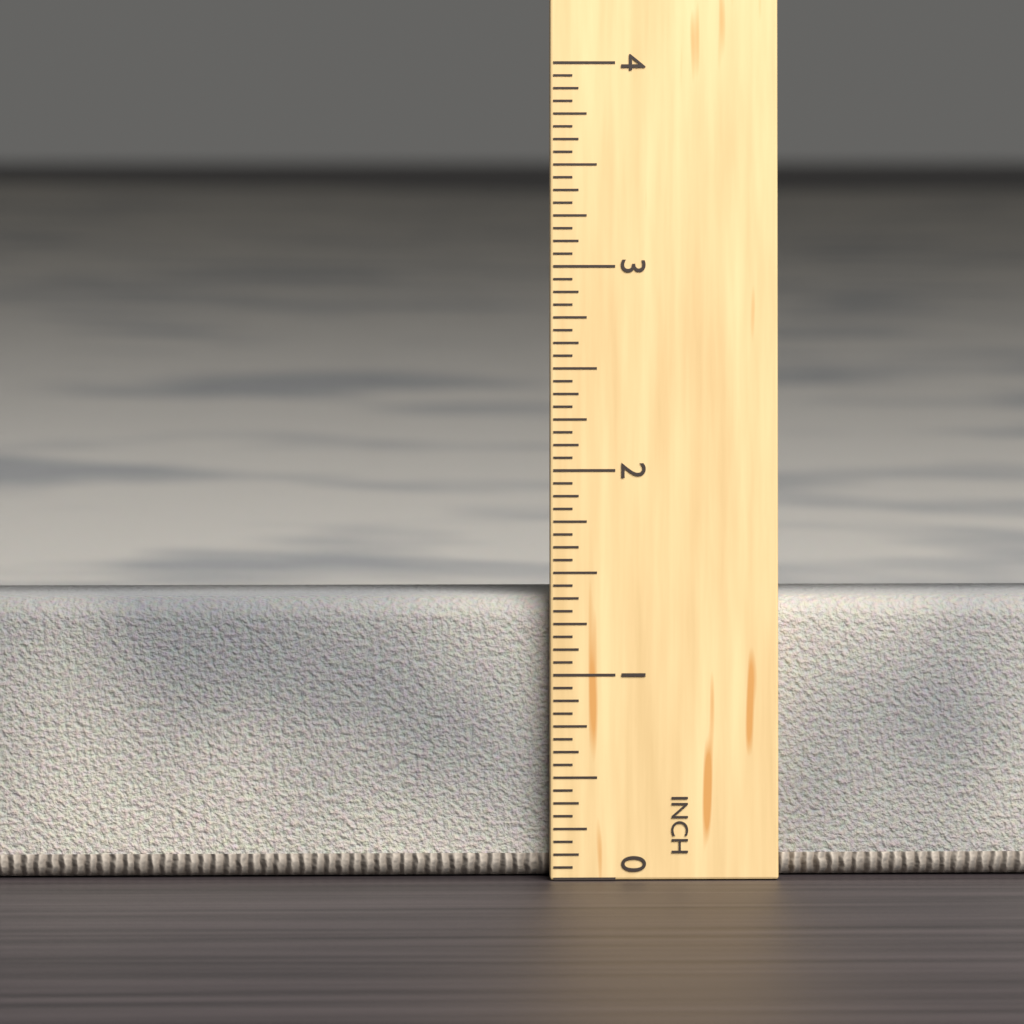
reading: 1.3750 in
